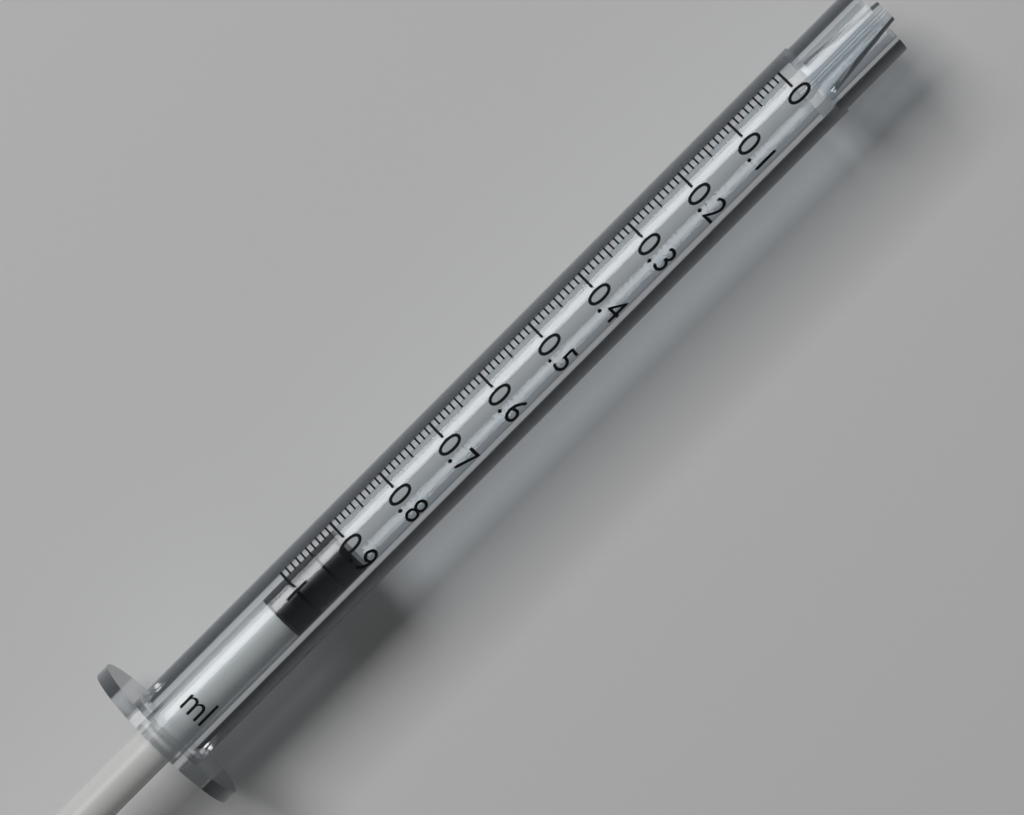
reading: 0.91 ml
